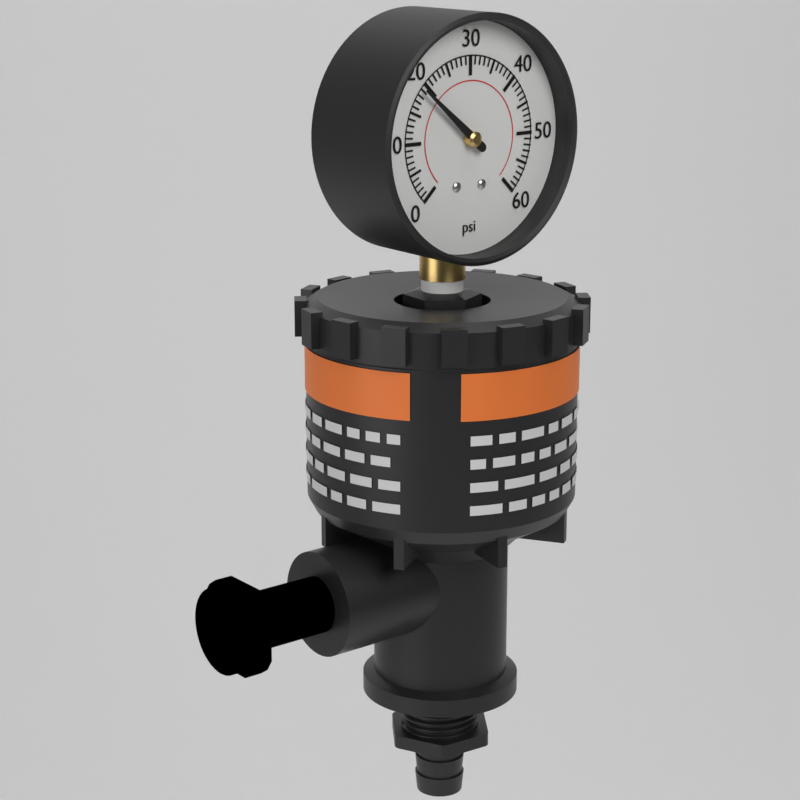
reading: 19 psi
